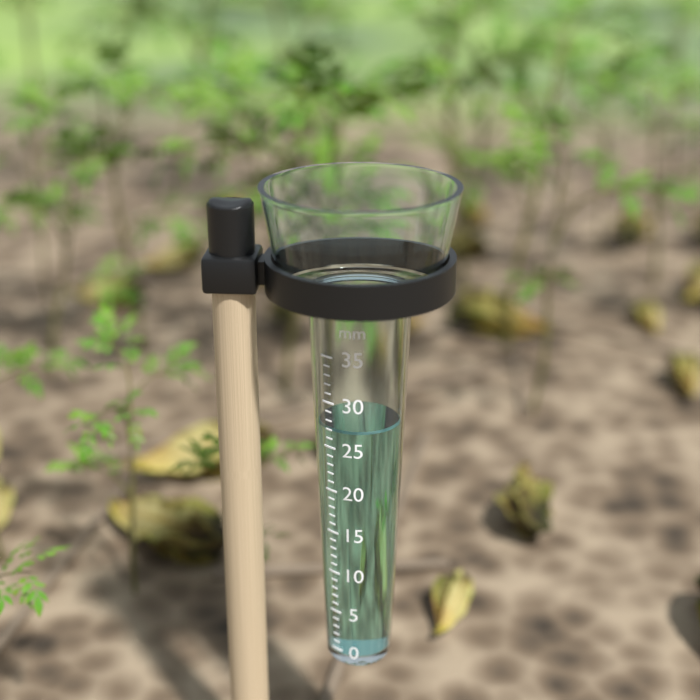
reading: 27 mm
